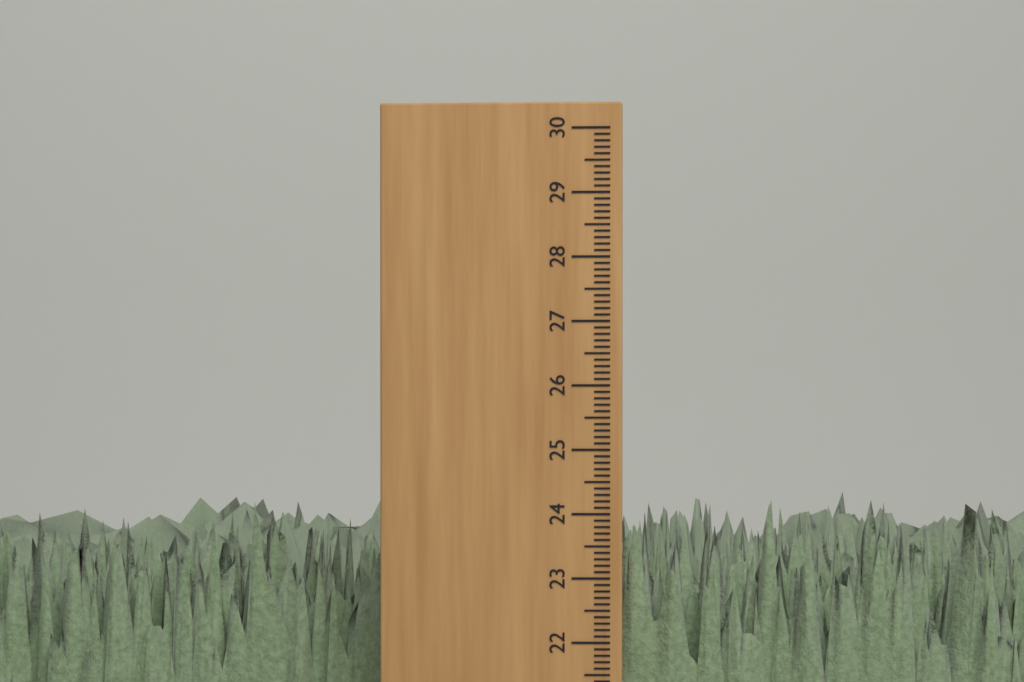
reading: 24.2 cm
